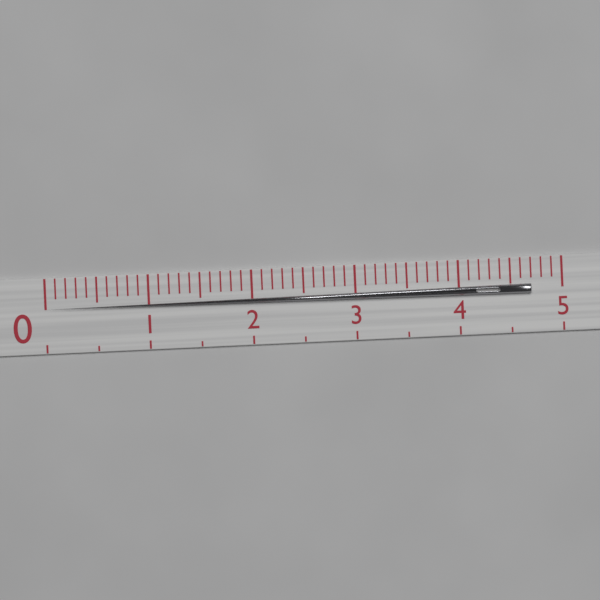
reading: 4.7 (no unit)
